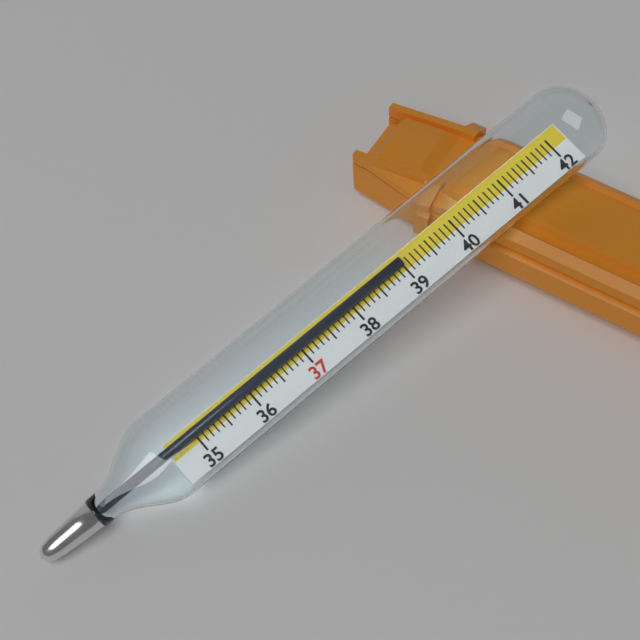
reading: 39.0 (no unit)
